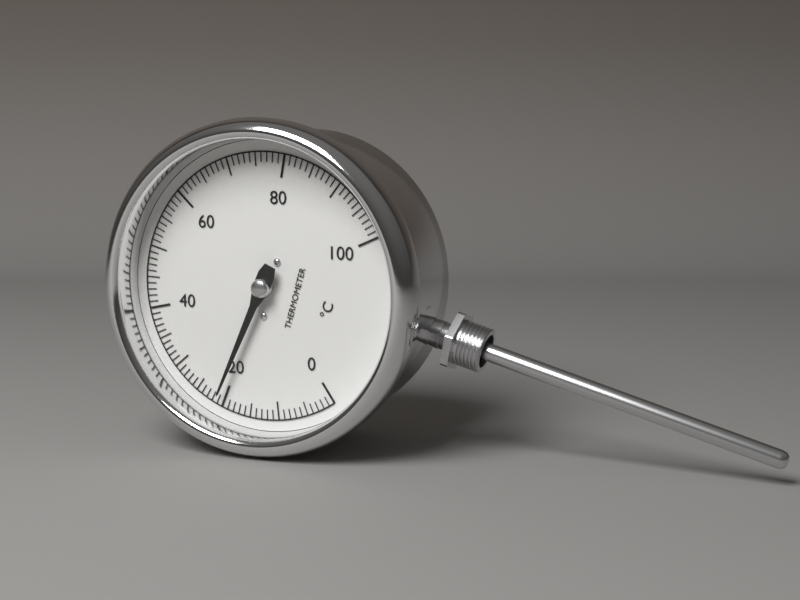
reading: 21 °C
